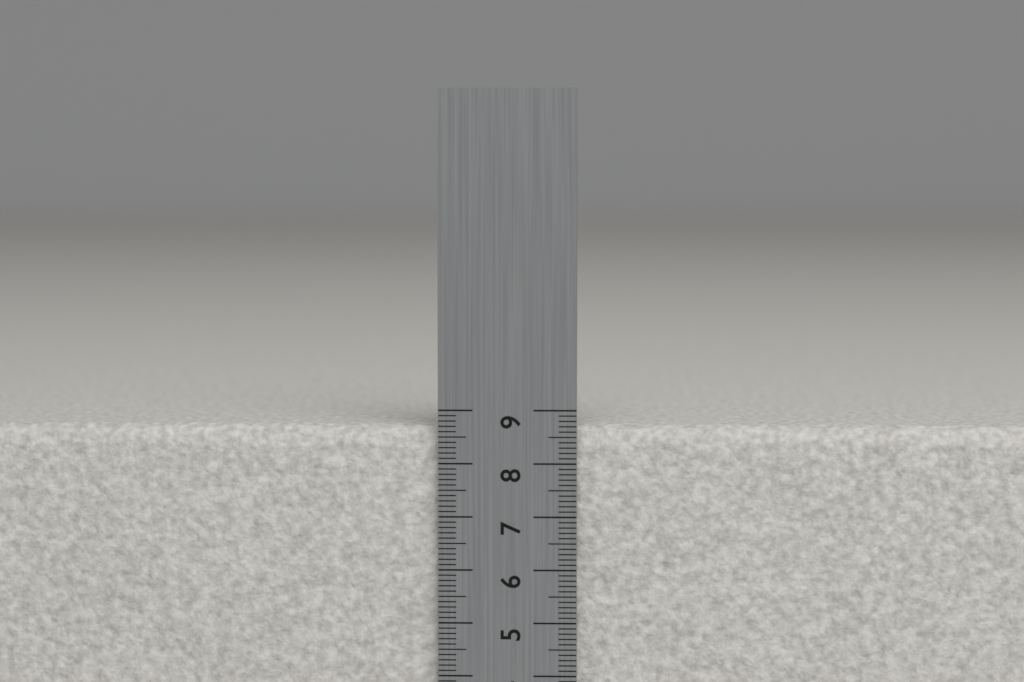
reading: 8.7 cm
